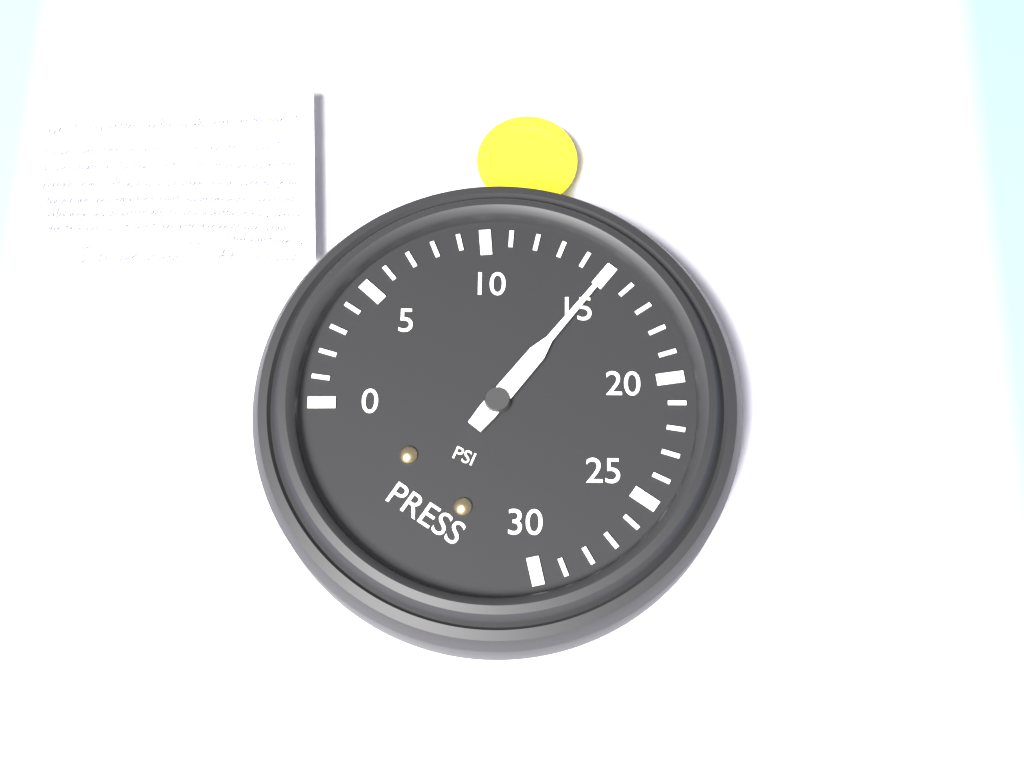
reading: 15 psi
